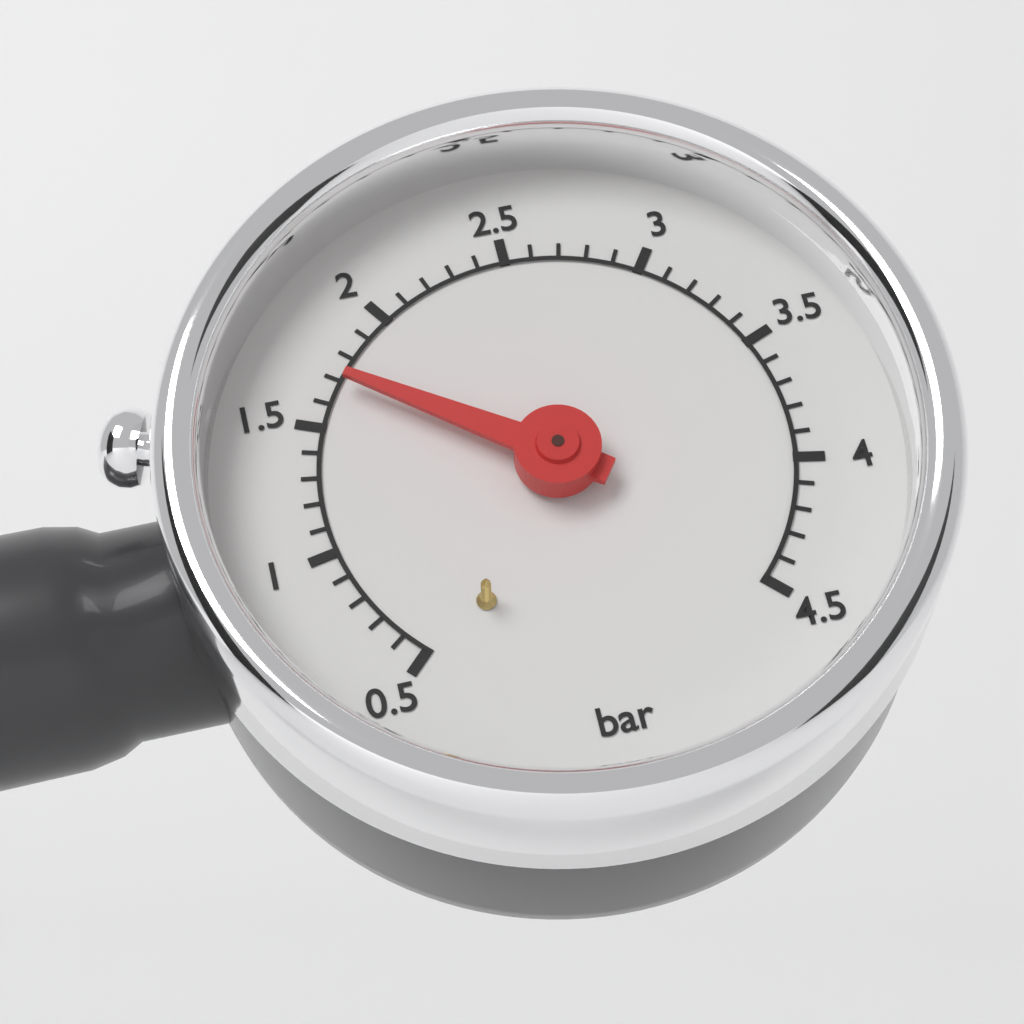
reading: 1.7 bar
